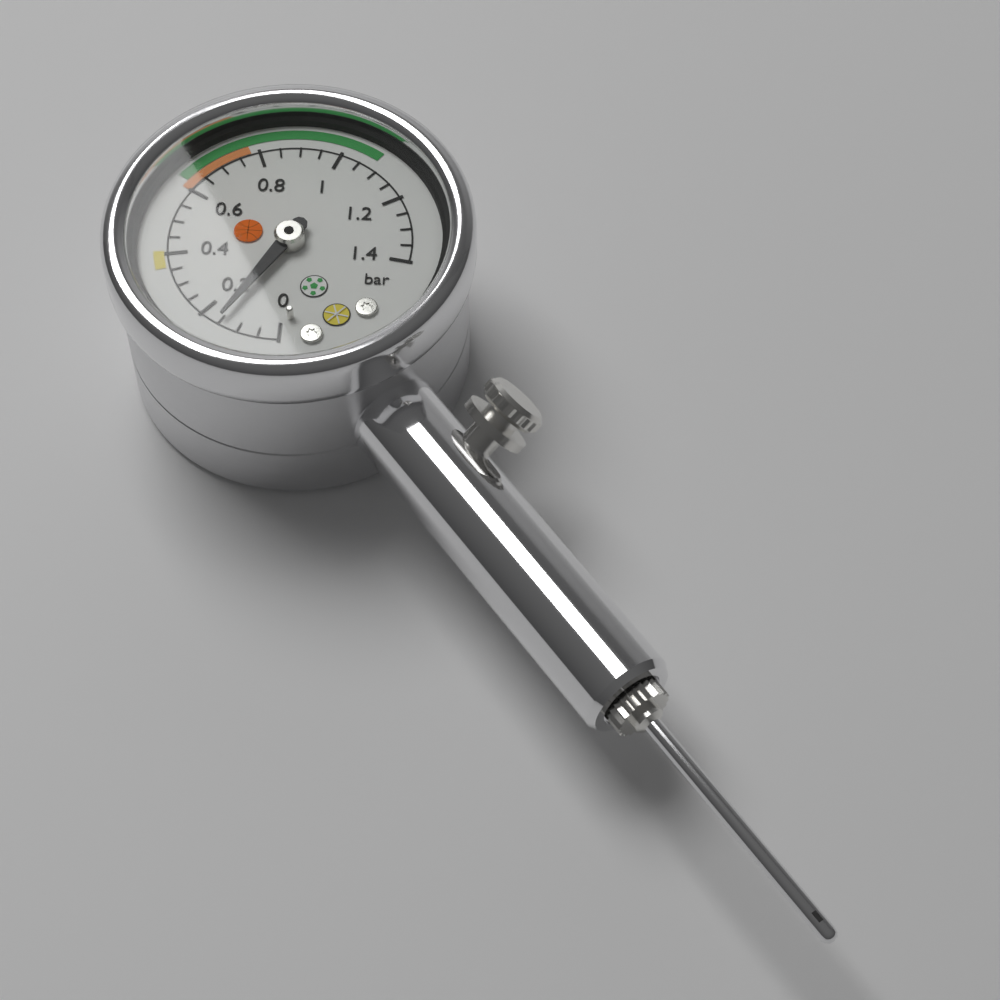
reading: 0.15 bar
